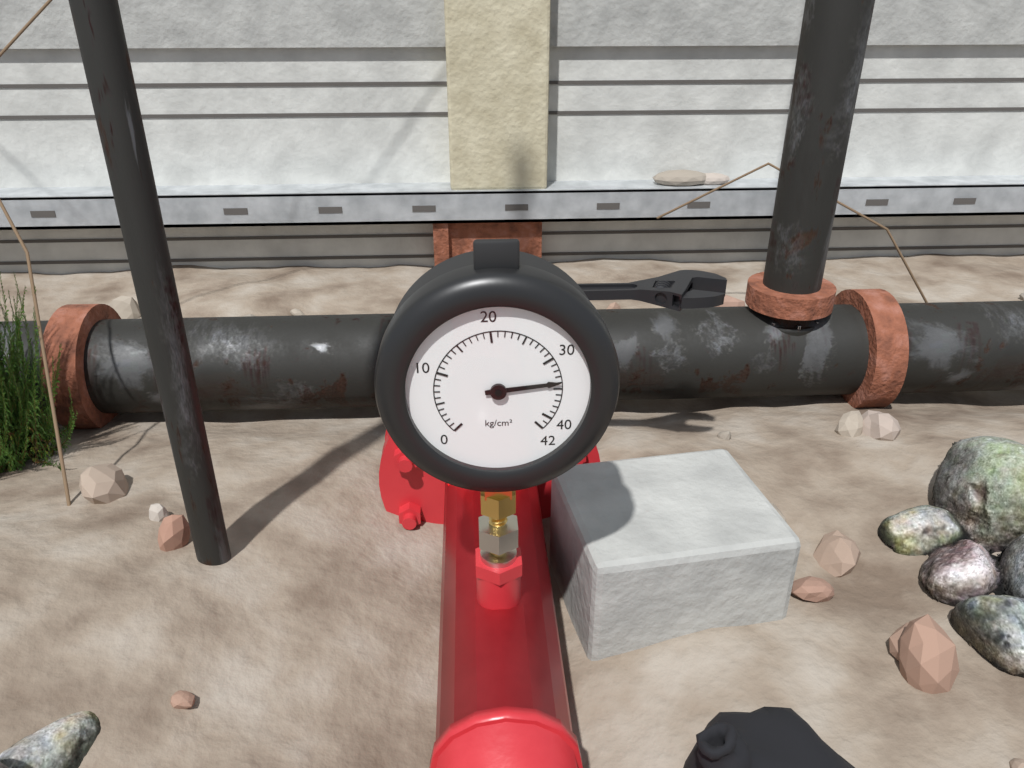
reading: 34 kg/cm²
